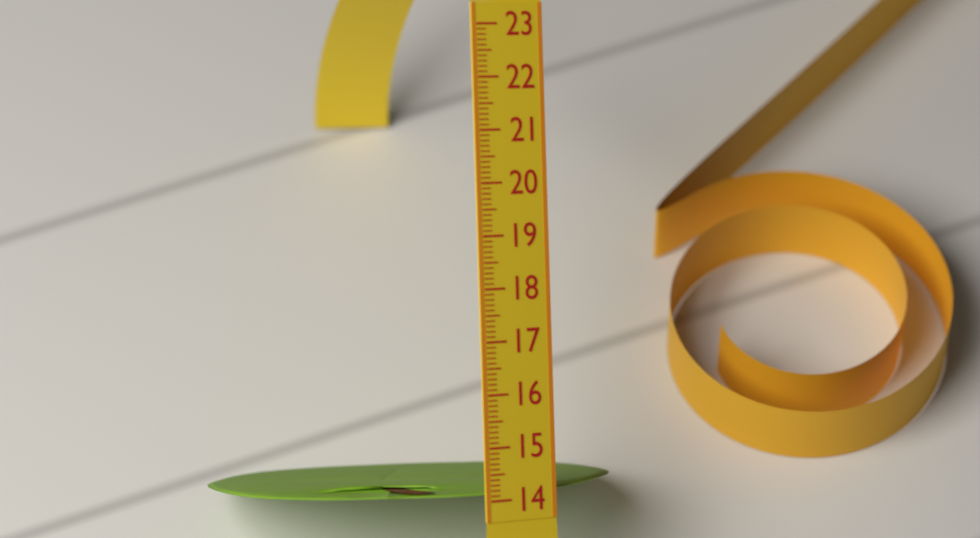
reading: 14.3 (no unit)
